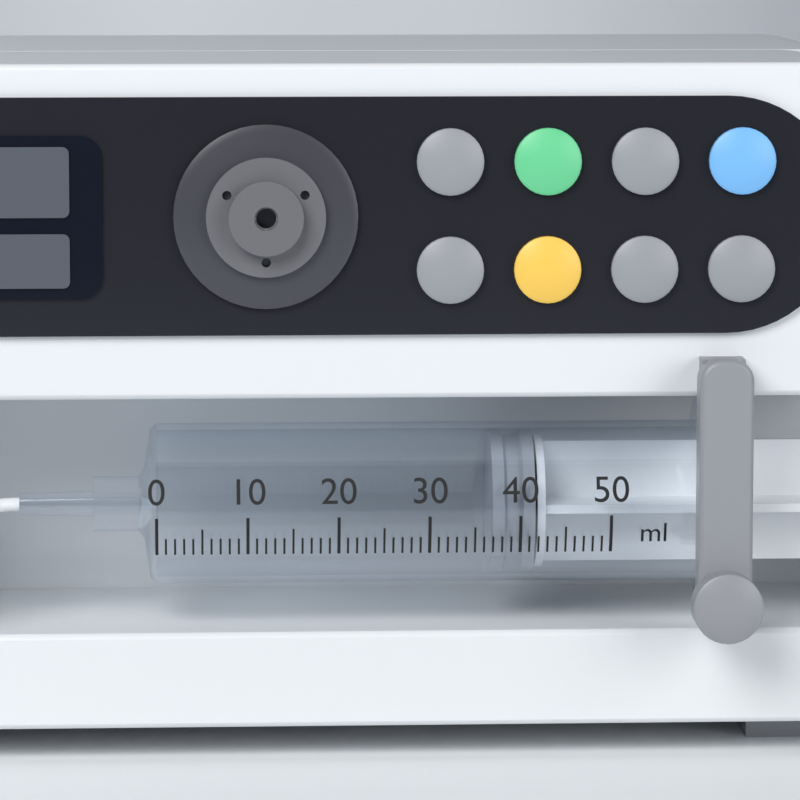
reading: 37 ml
